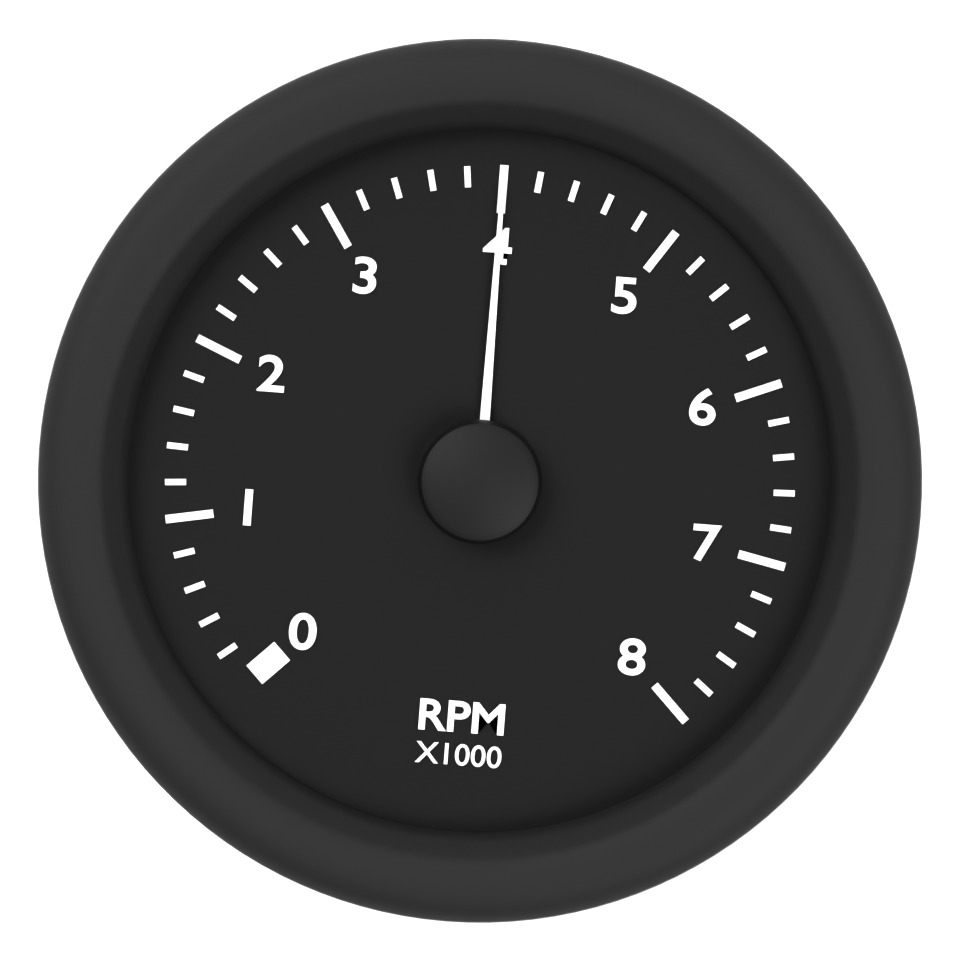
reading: 4.0 RPM x1000
